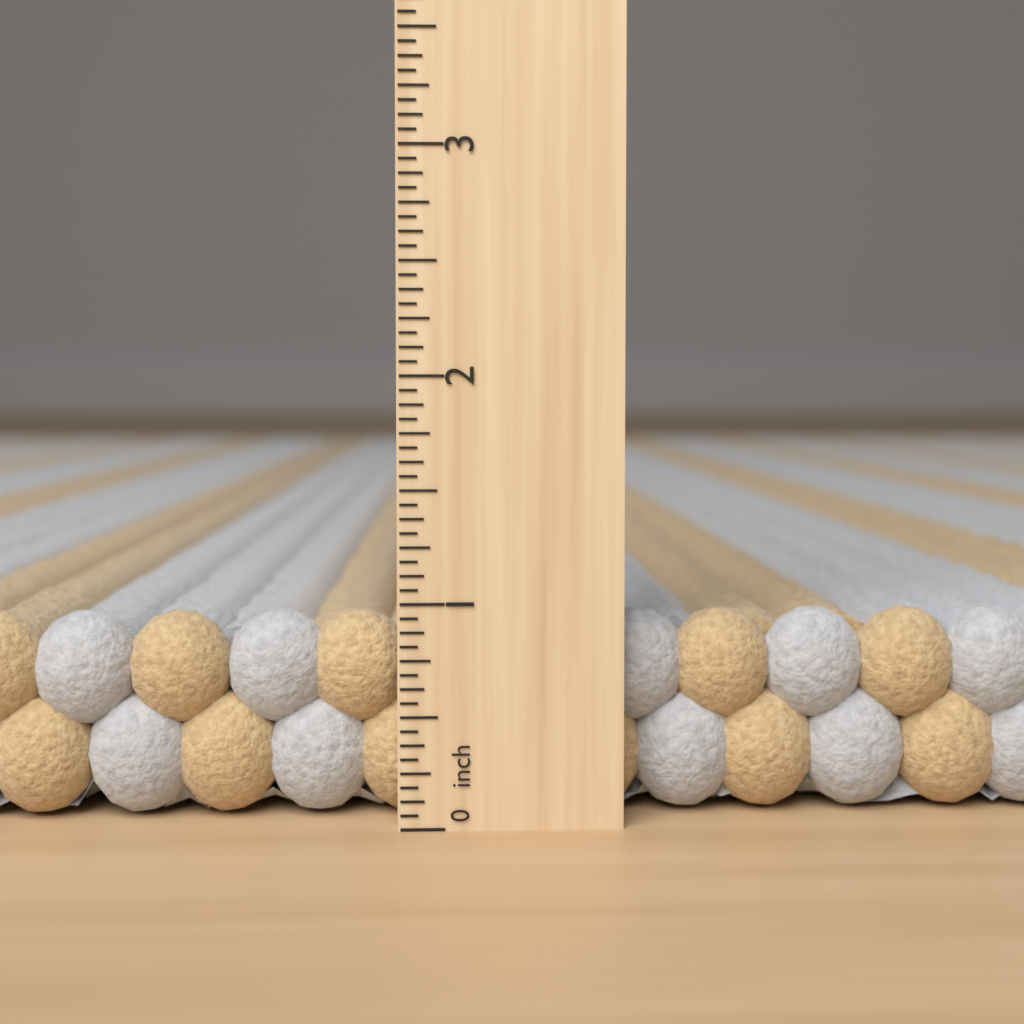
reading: 0.9375 inch
